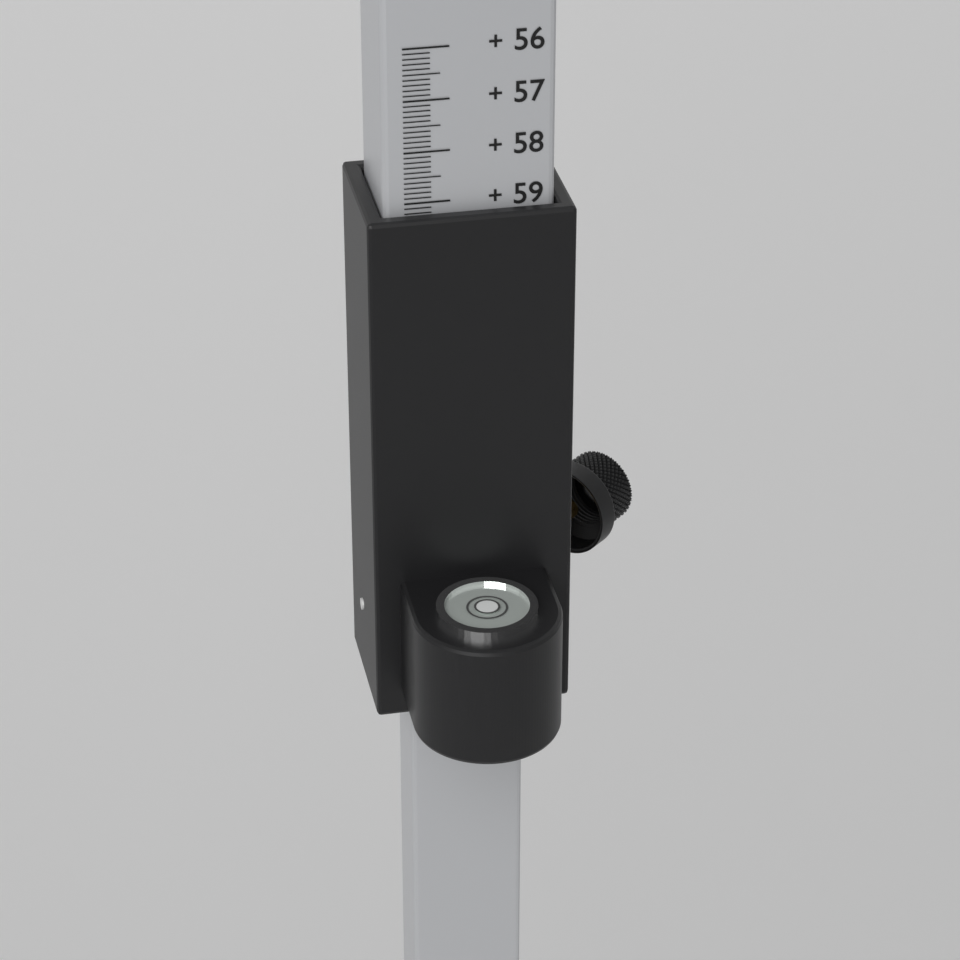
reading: 59.2 (no unit)
